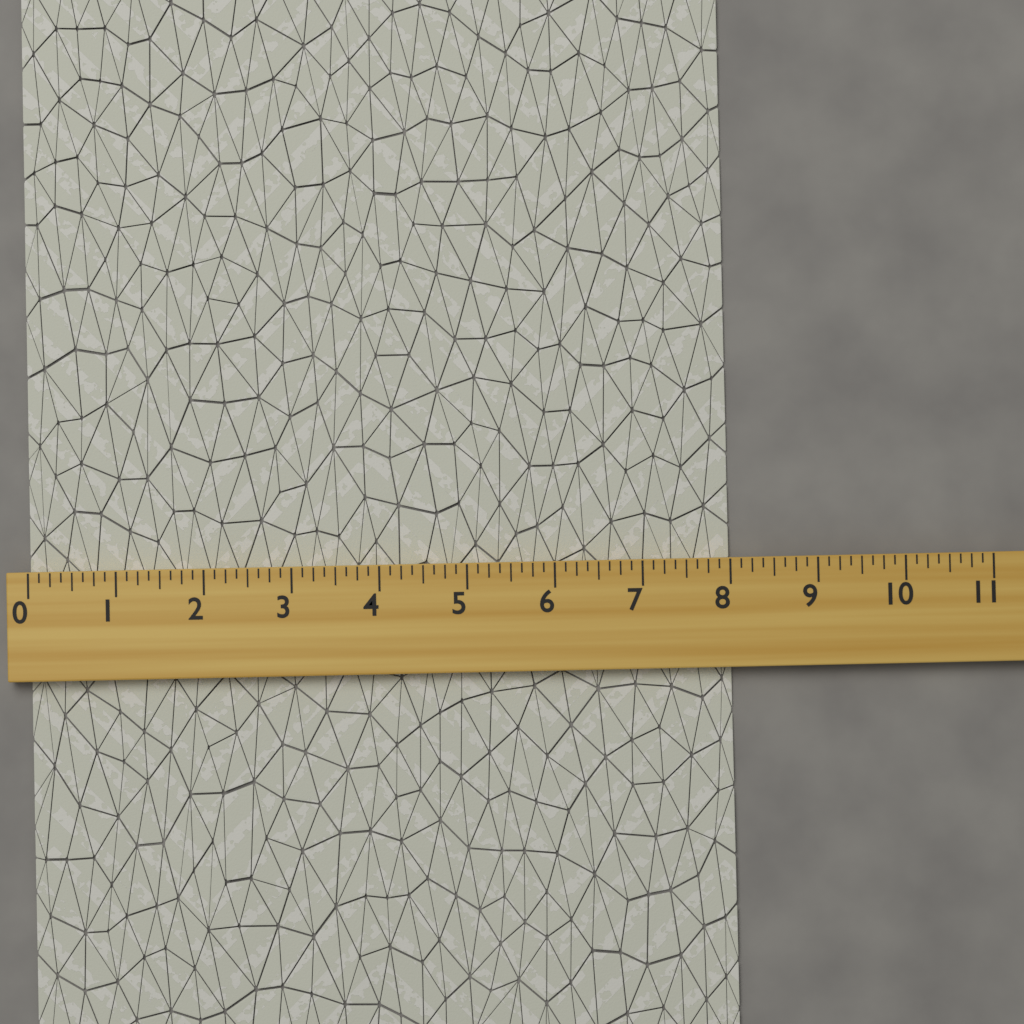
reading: 8.000 (no unit)
